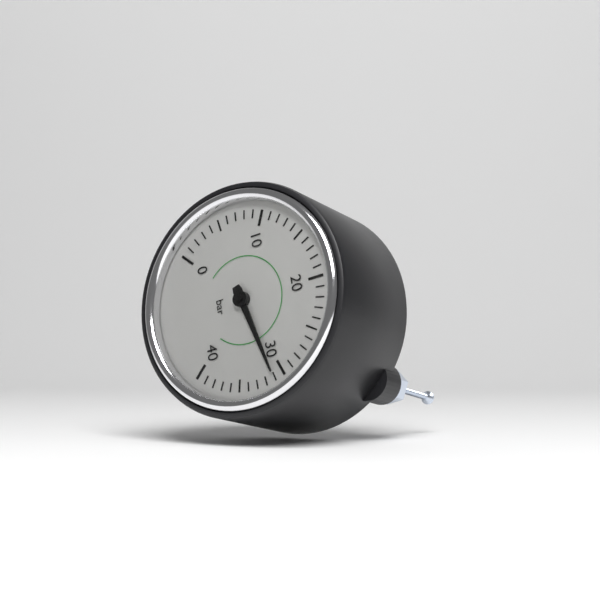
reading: 31 bar
